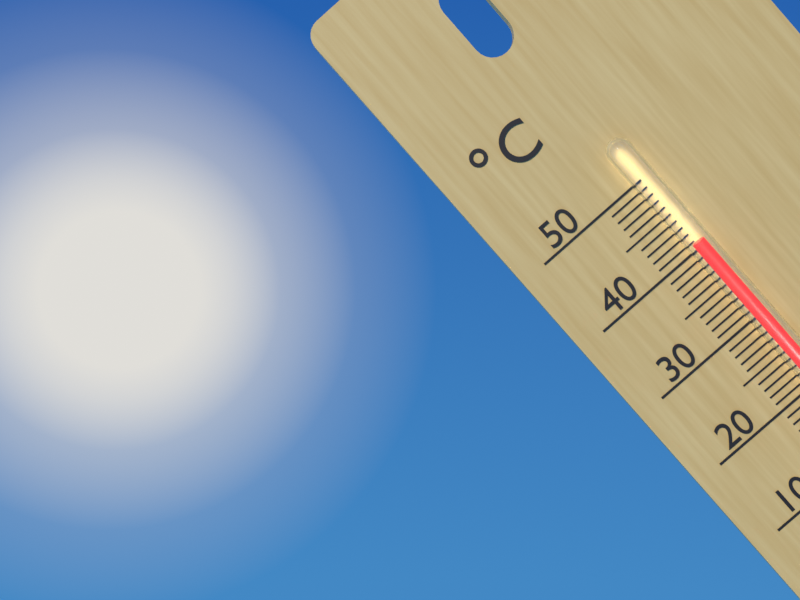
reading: 41 °C
